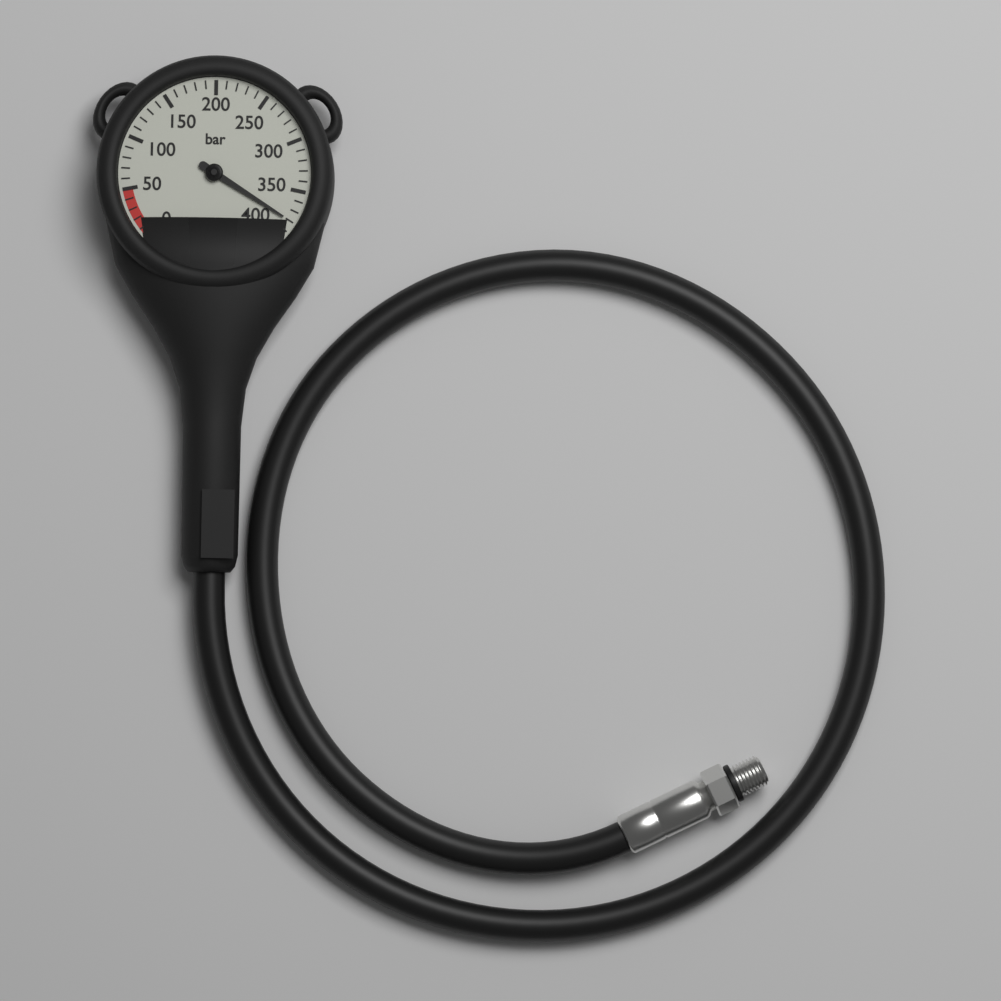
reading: 380 bar
